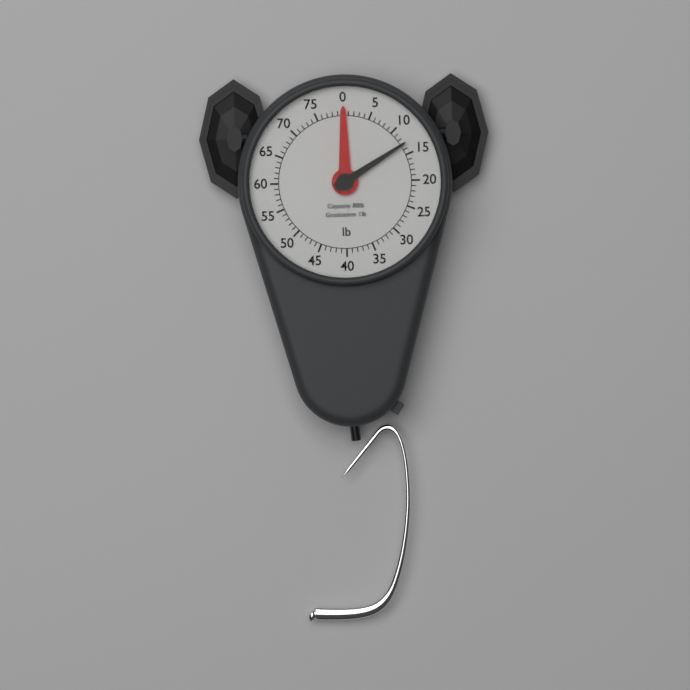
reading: 13 lb
